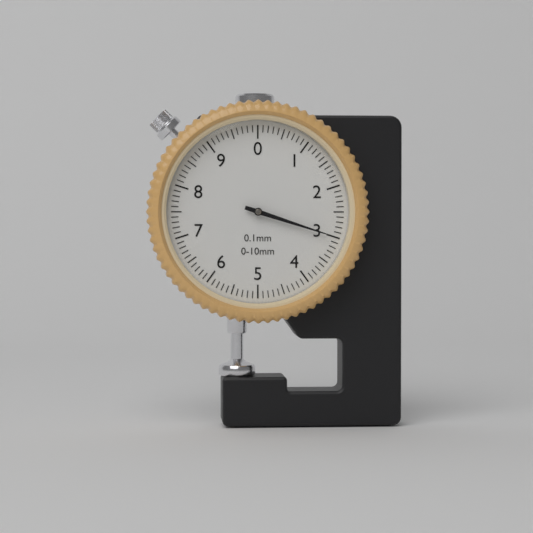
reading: 3.0 mm
